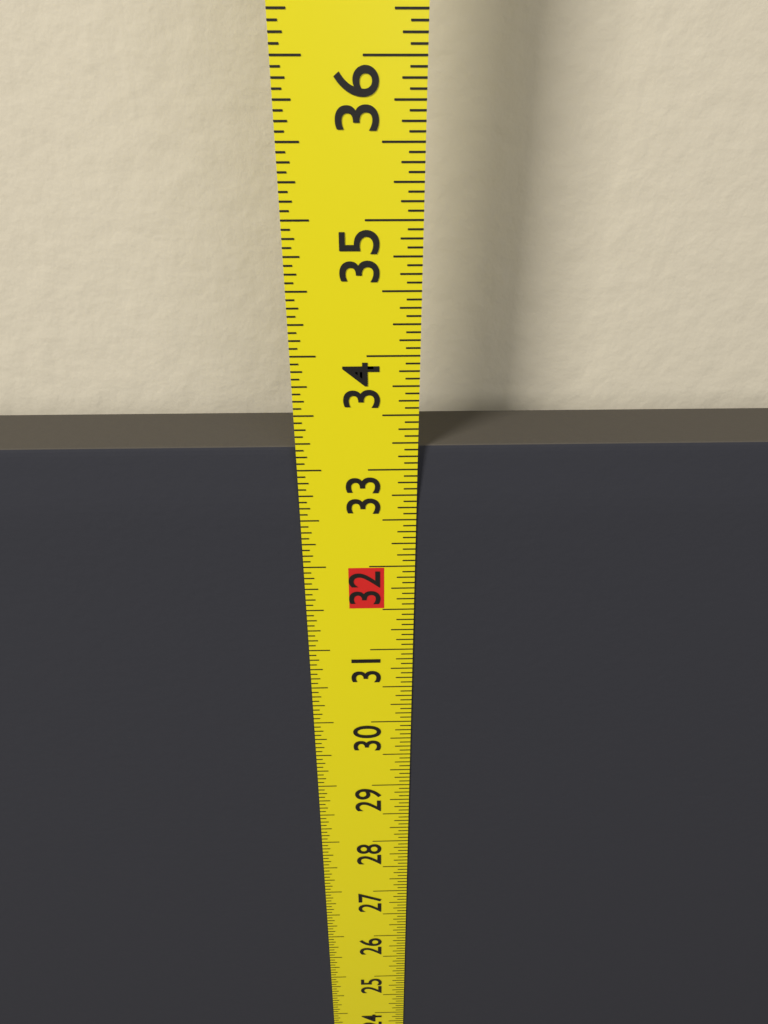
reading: 33.1875 in
